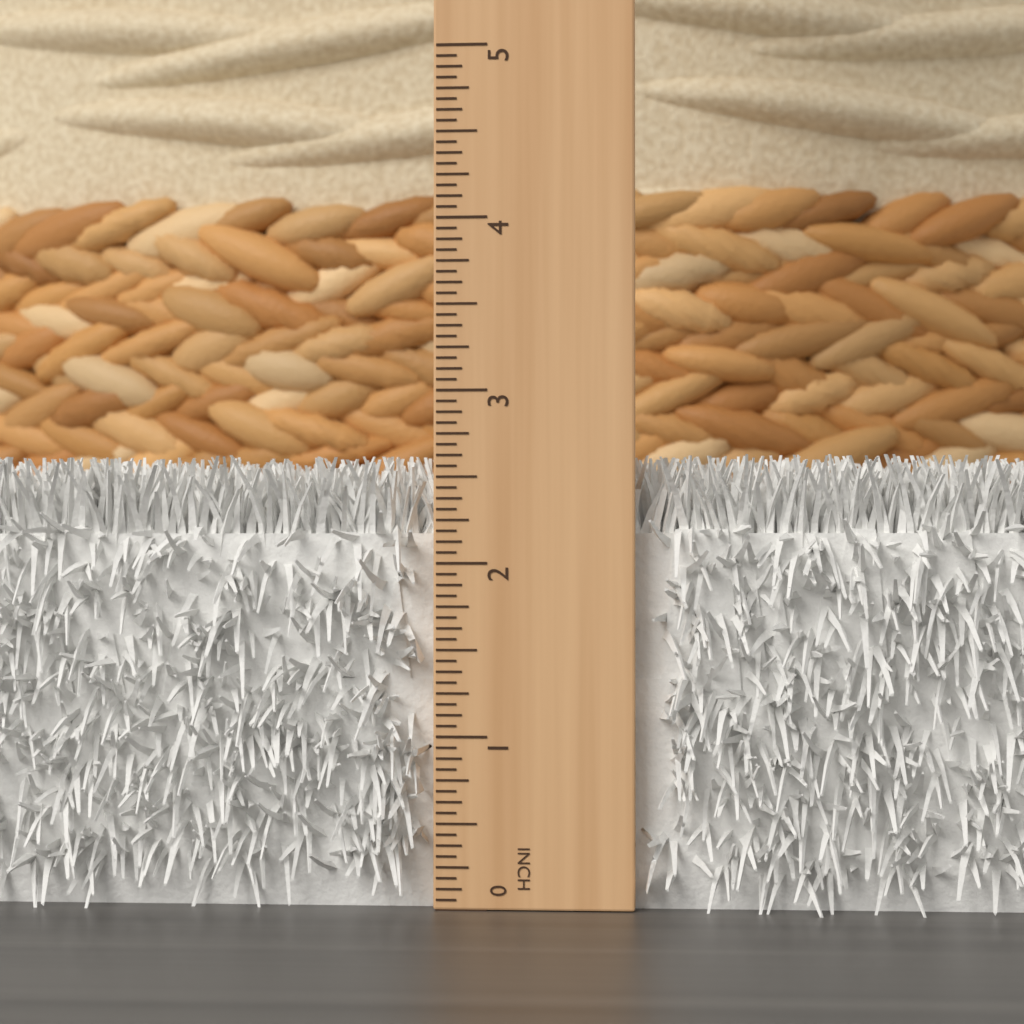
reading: 2.6250 in
